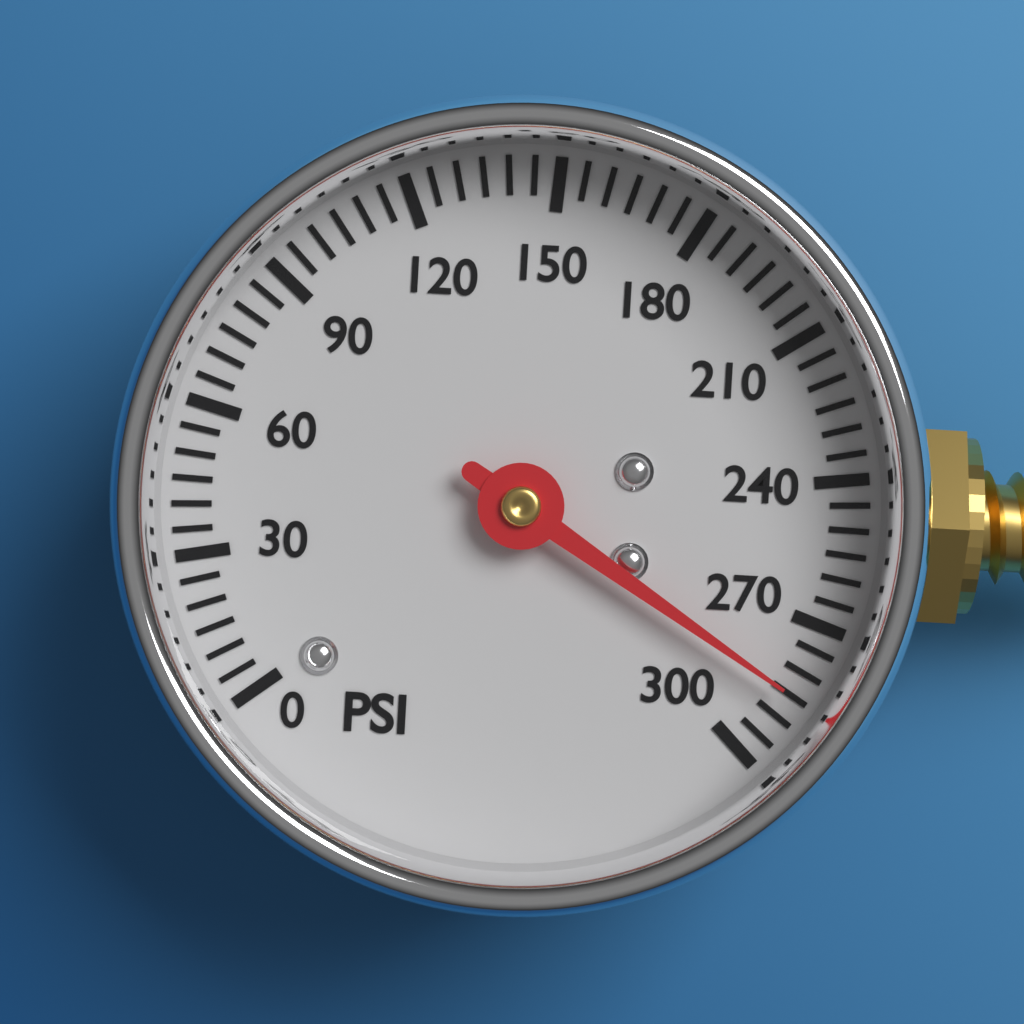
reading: 285 psi
